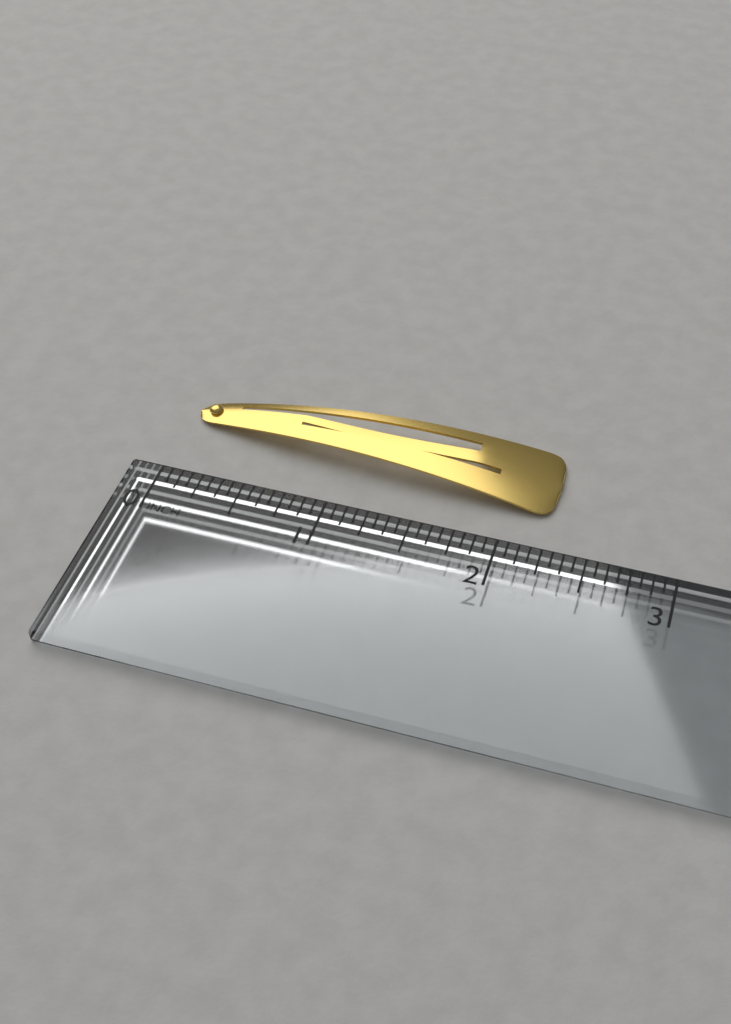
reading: 2.2500 in
